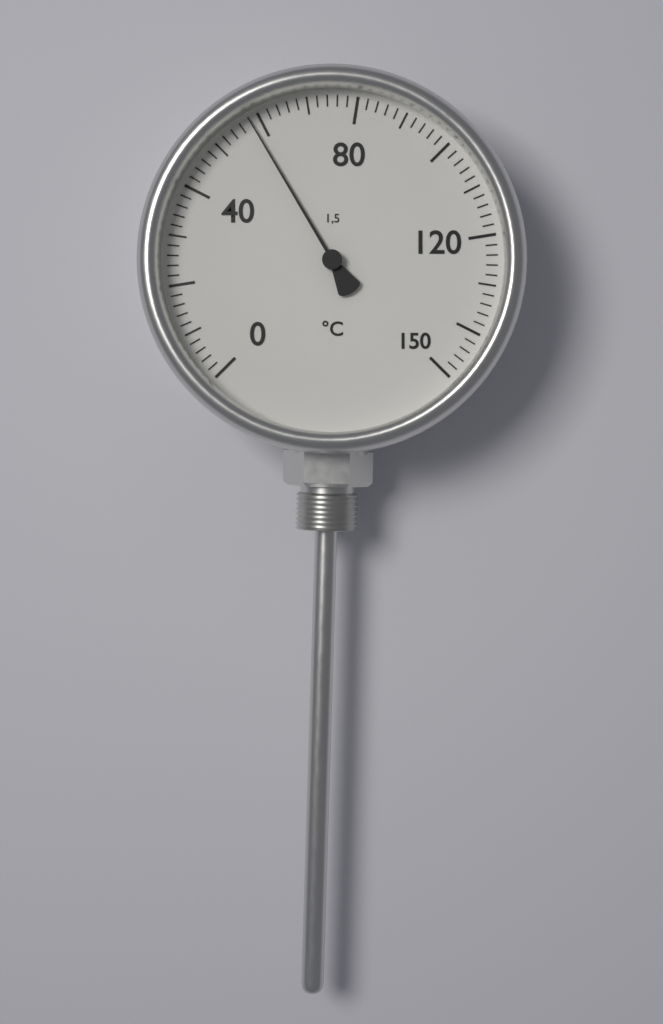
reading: 58 °C
